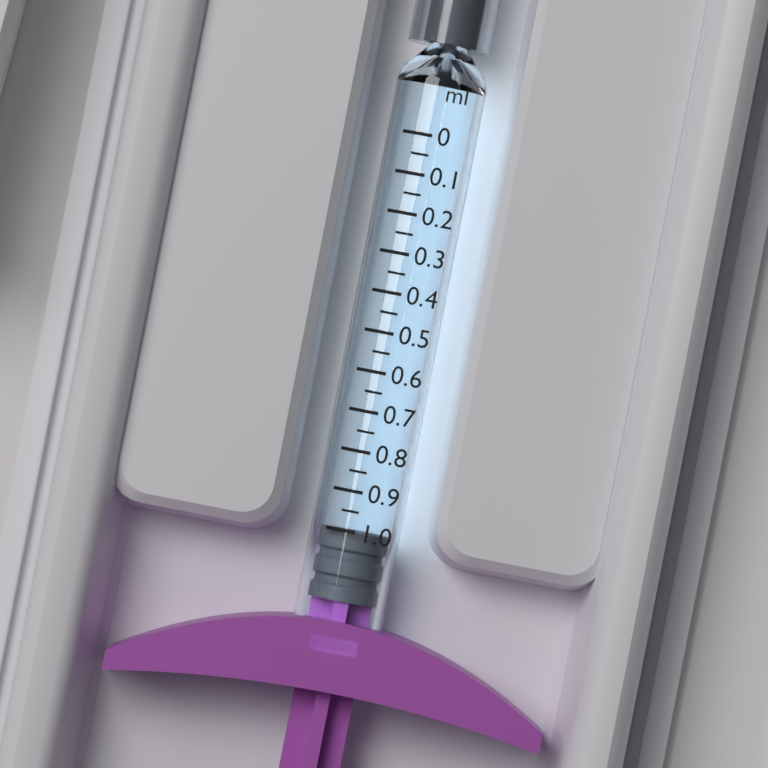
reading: 1.00 ml
